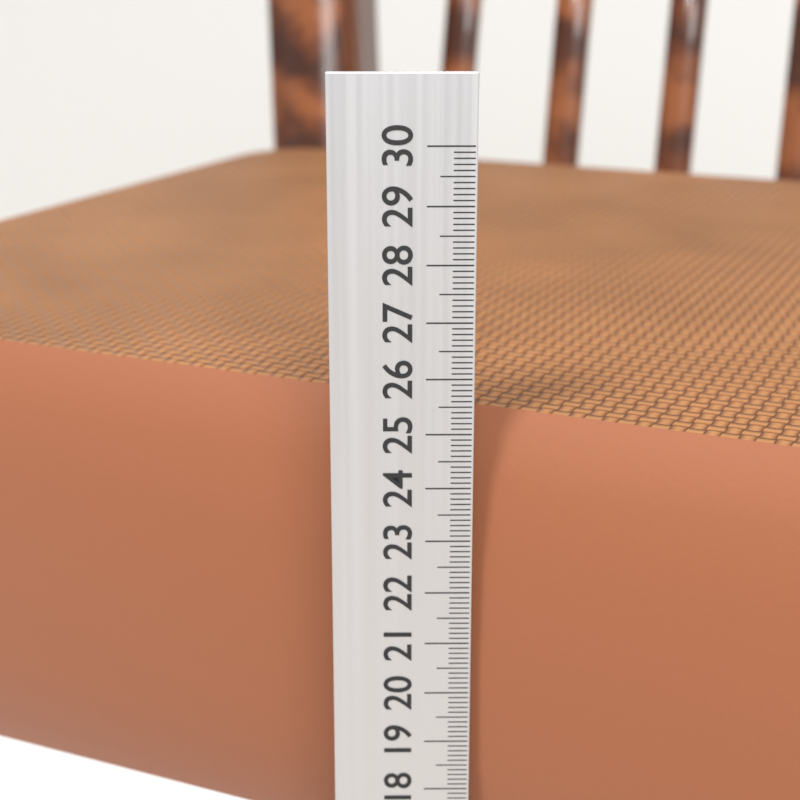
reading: 25.2 cm
